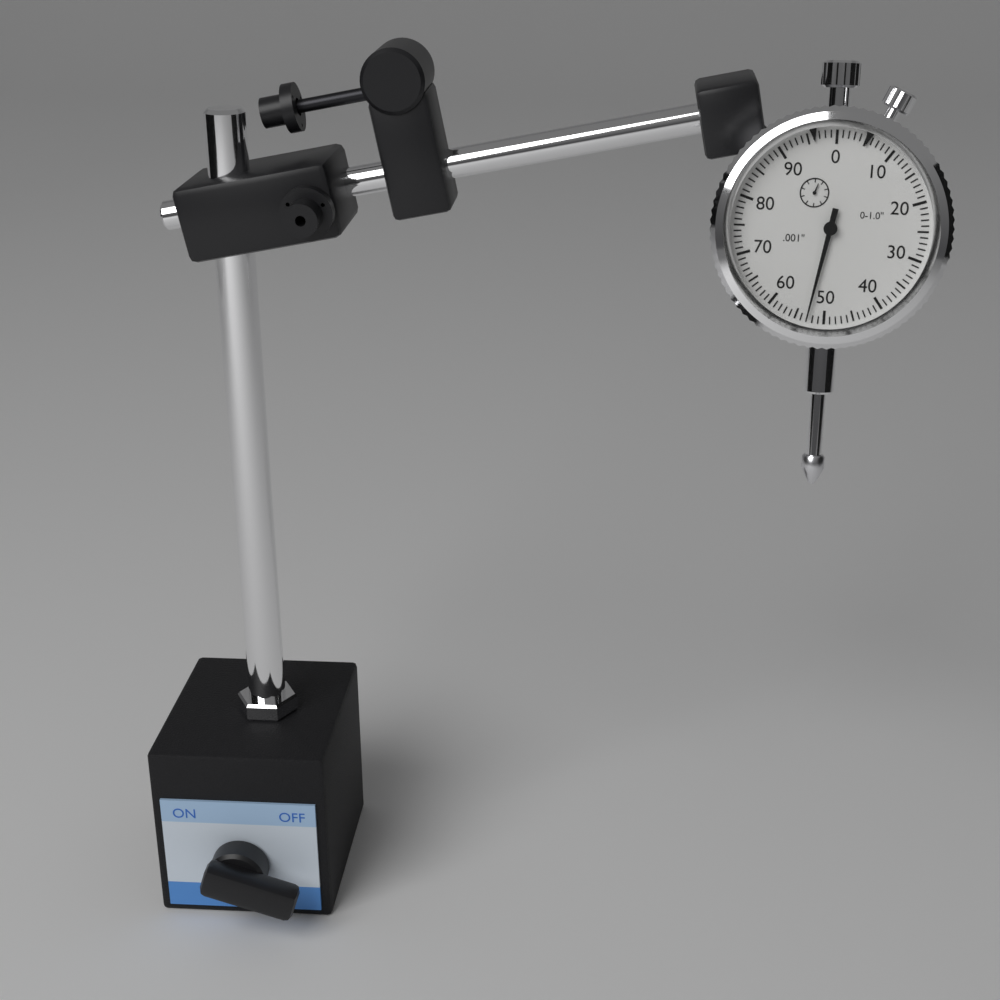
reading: 0.053 in
